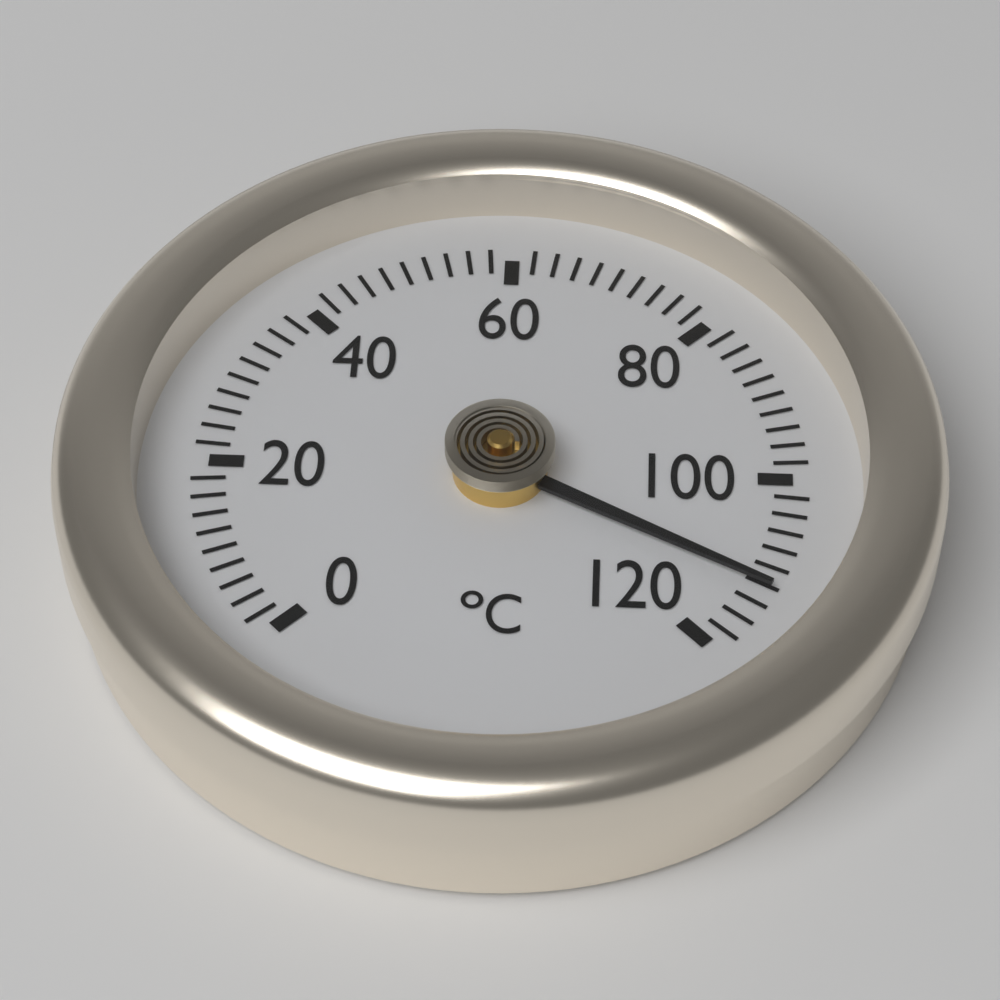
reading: 112 °C
